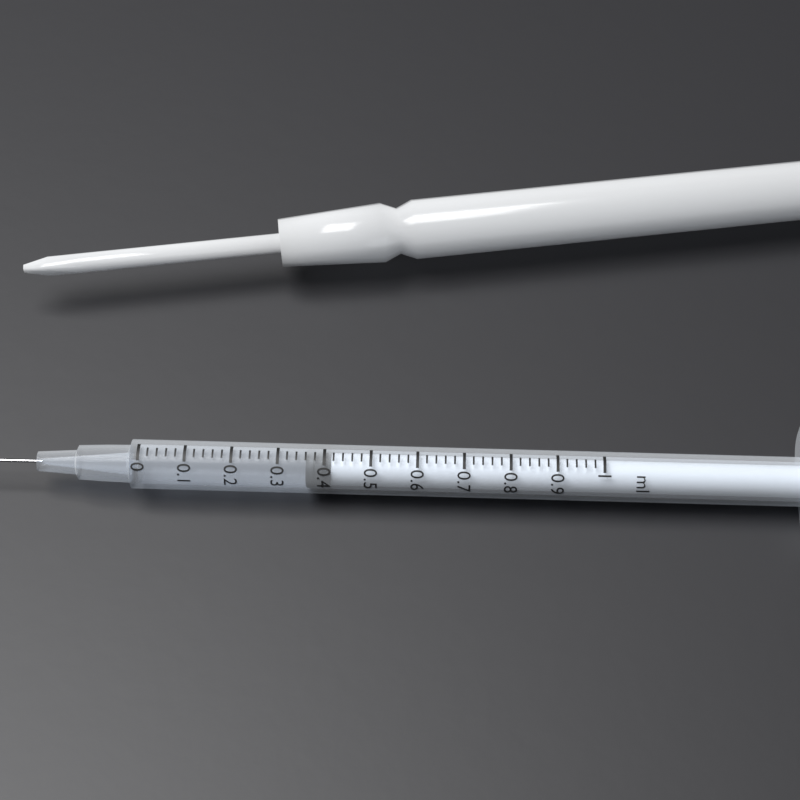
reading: 0.36 ml
